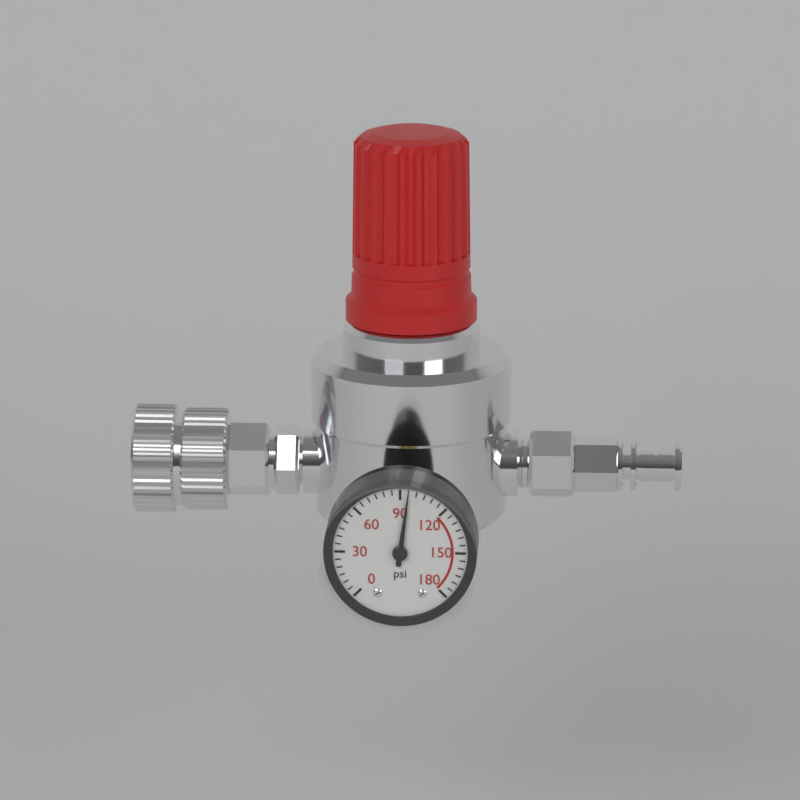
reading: 95 psi
